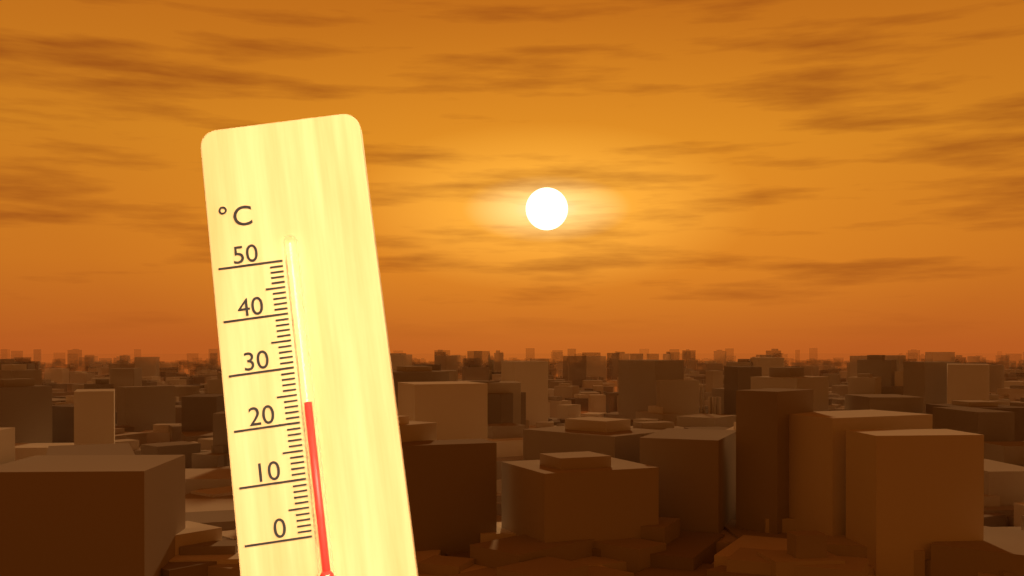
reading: 23 °C
